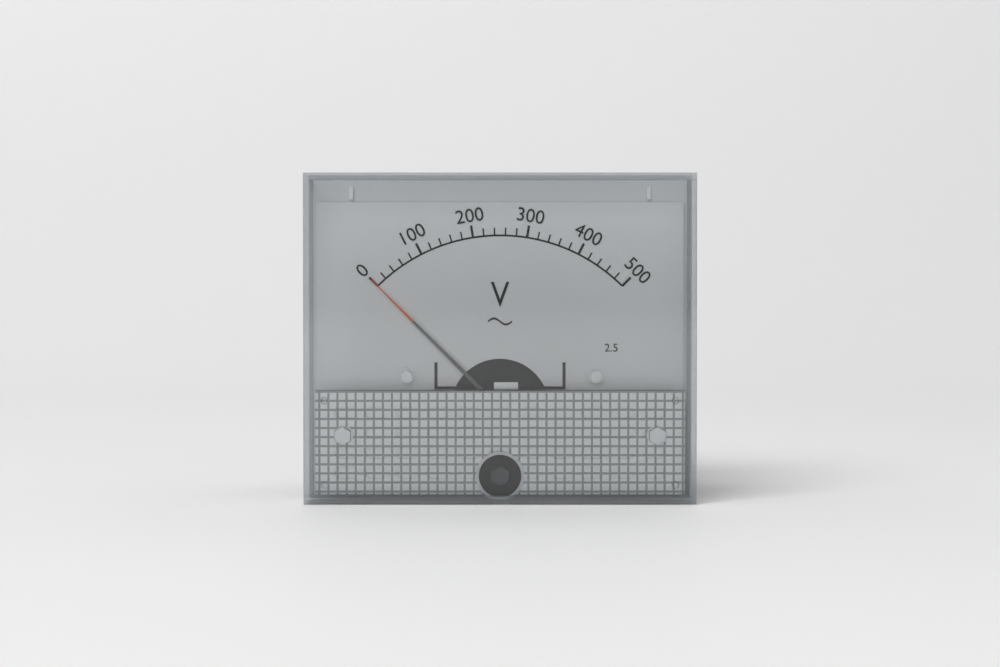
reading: 0 V
